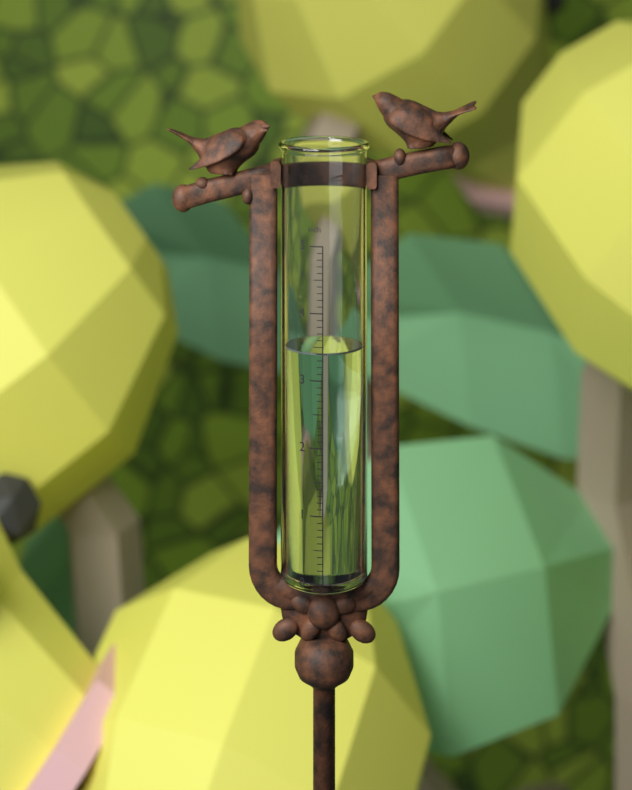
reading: 3.4 in
